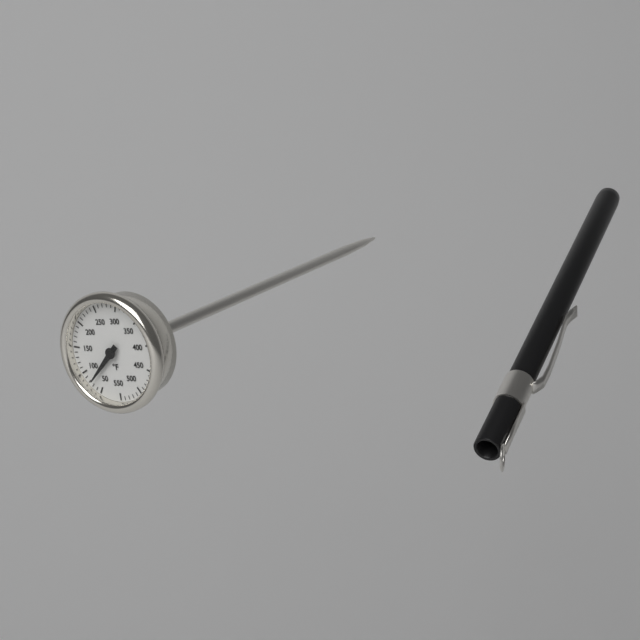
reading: 75 °F
